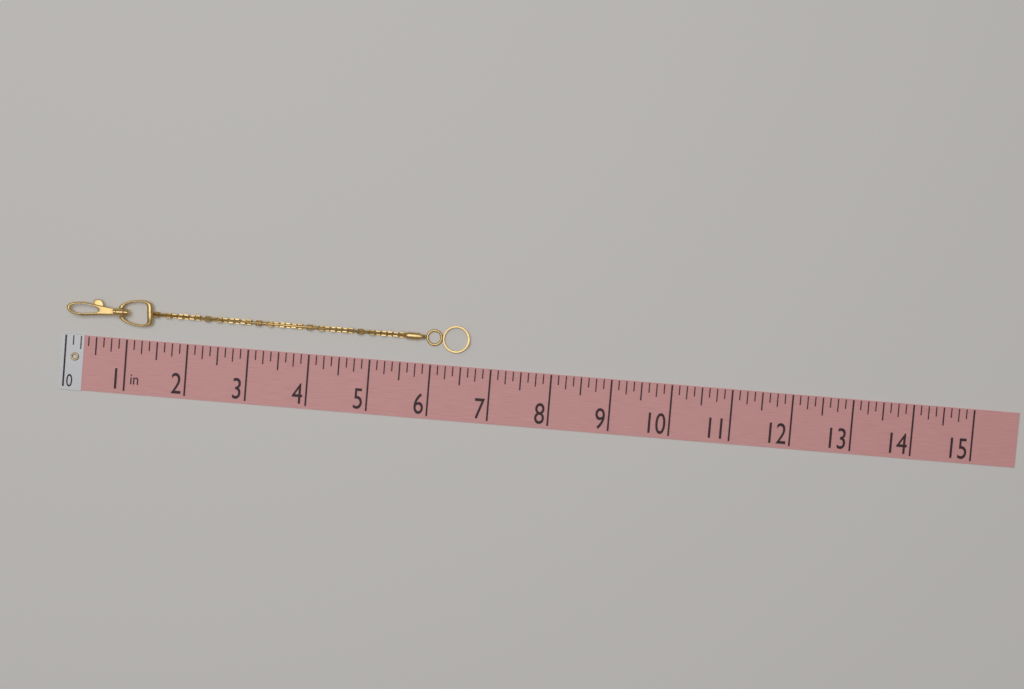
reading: 6.625 in
